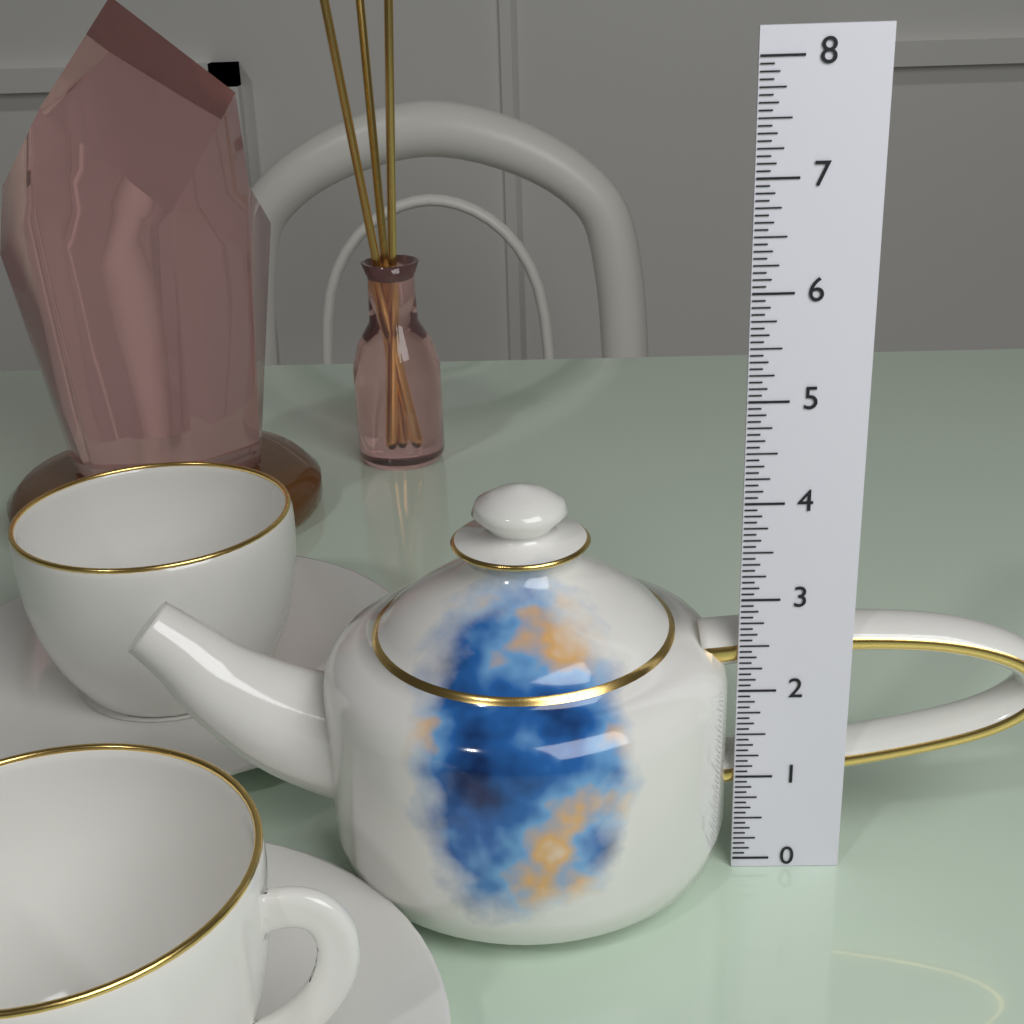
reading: 4.0625 (no unit)
